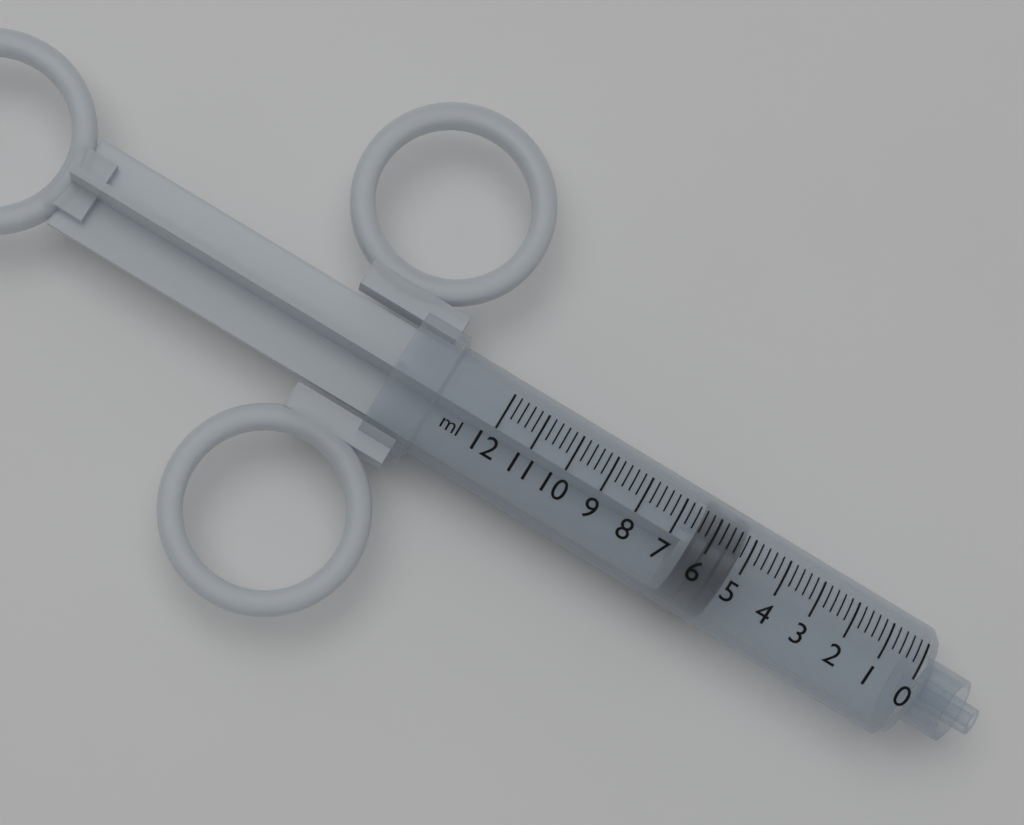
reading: 5.2 ml
